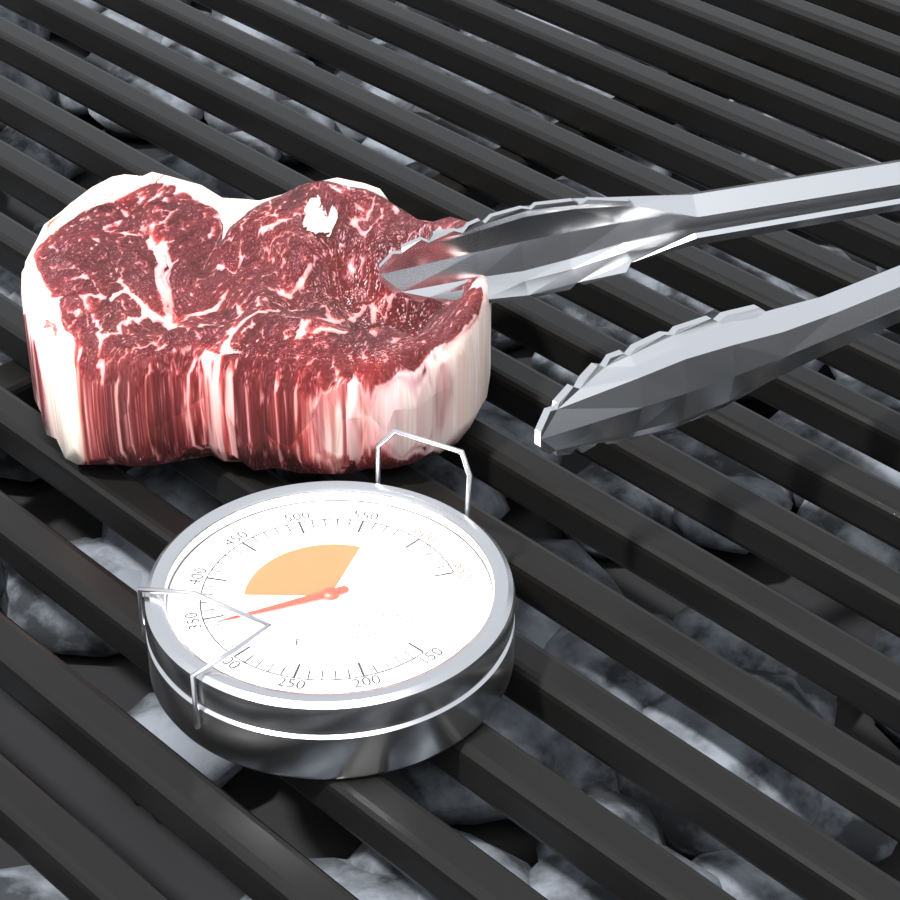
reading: 340 °F
